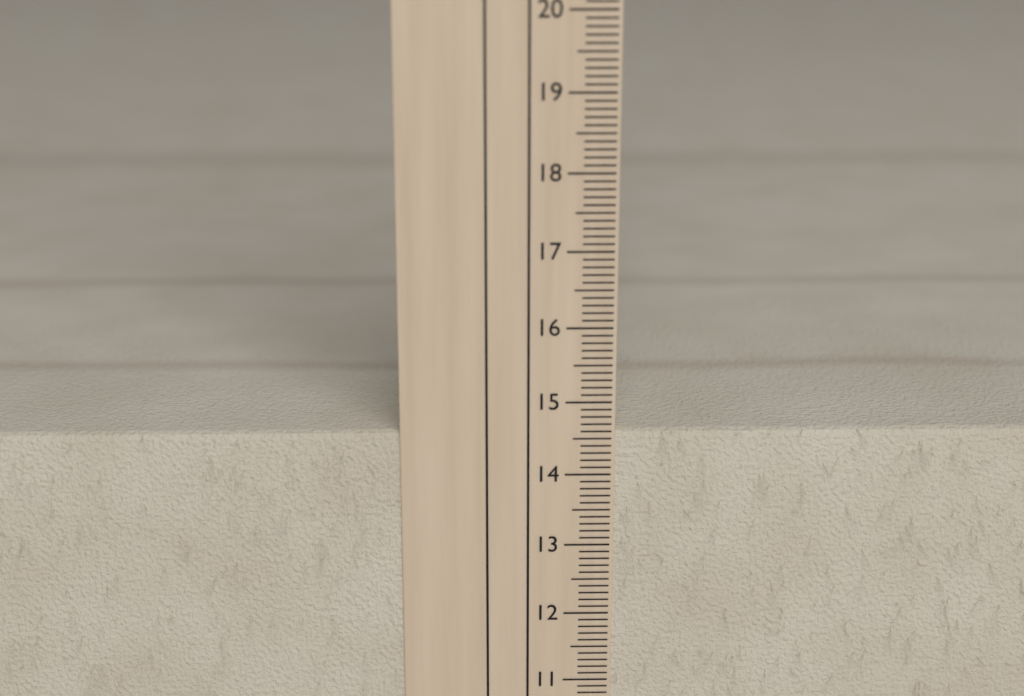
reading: 14.6 cm
